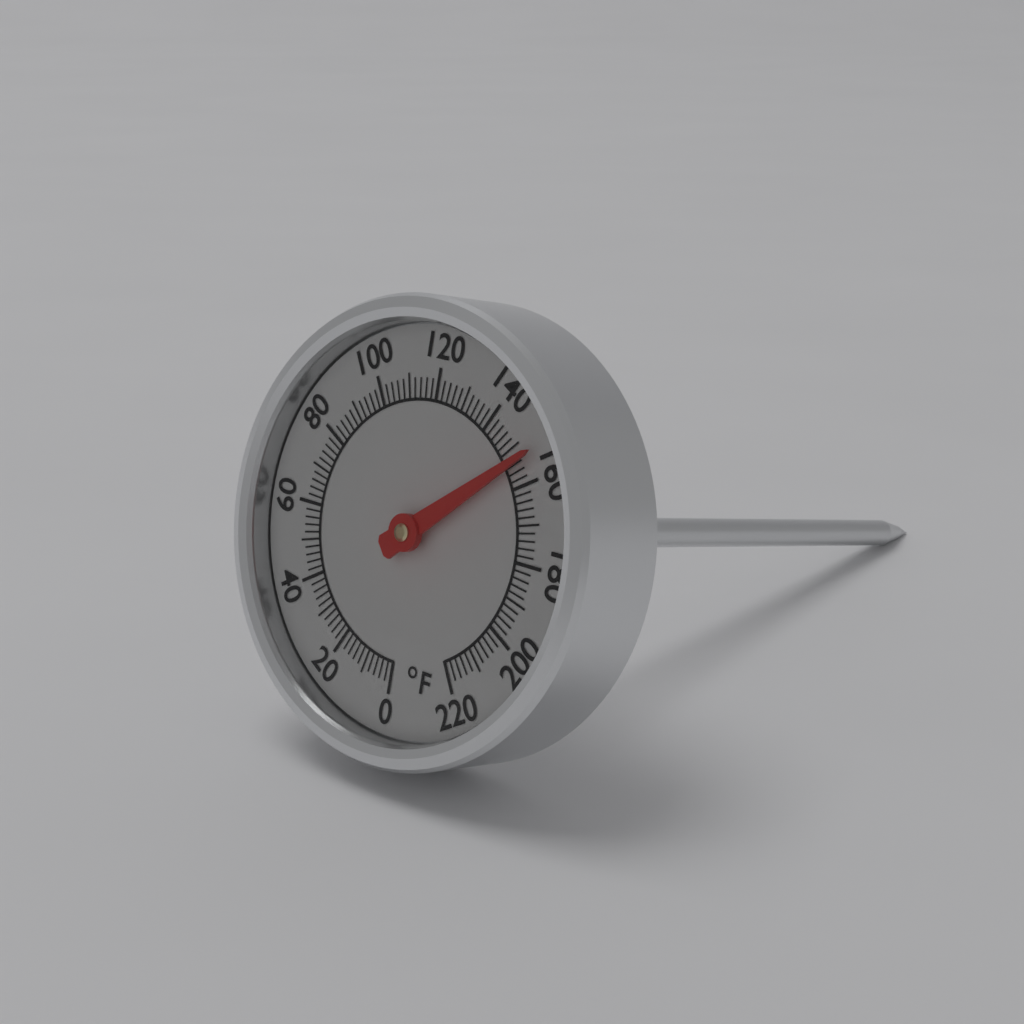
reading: 154 °F
